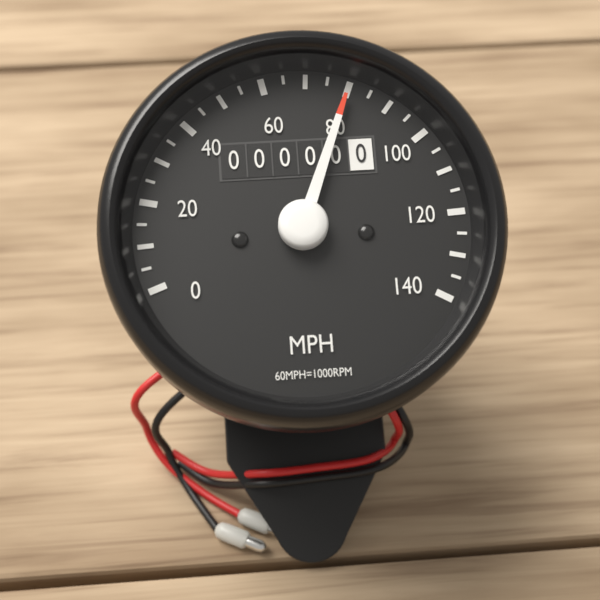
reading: 80 MPH
